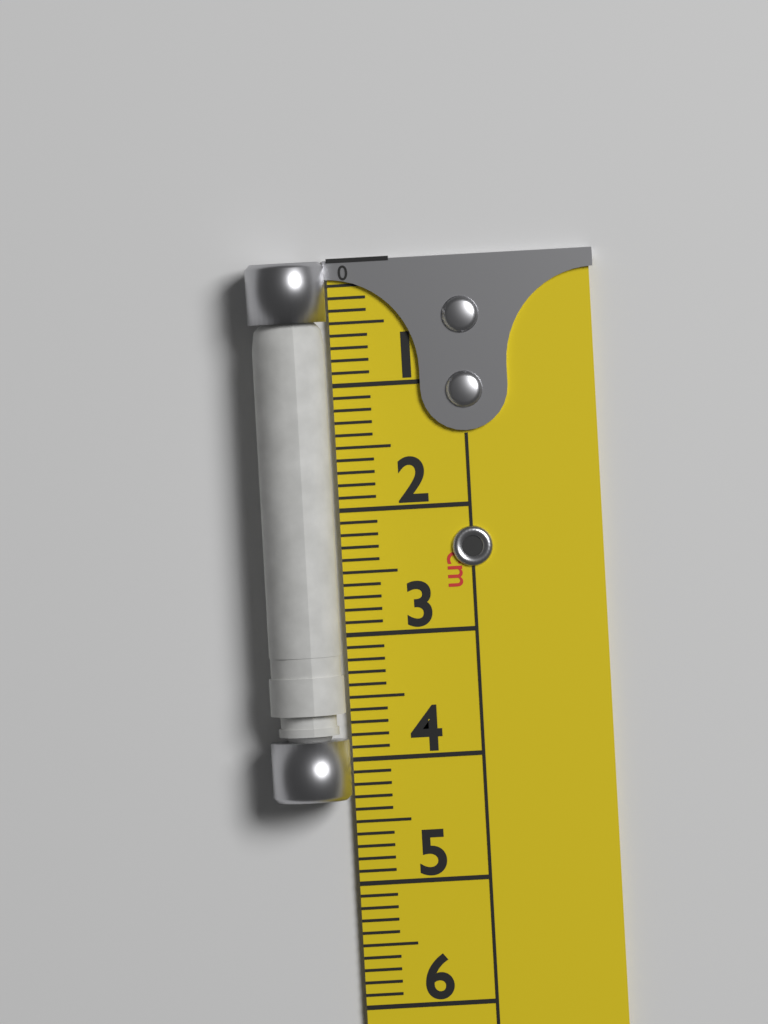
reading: 4.3 cm
